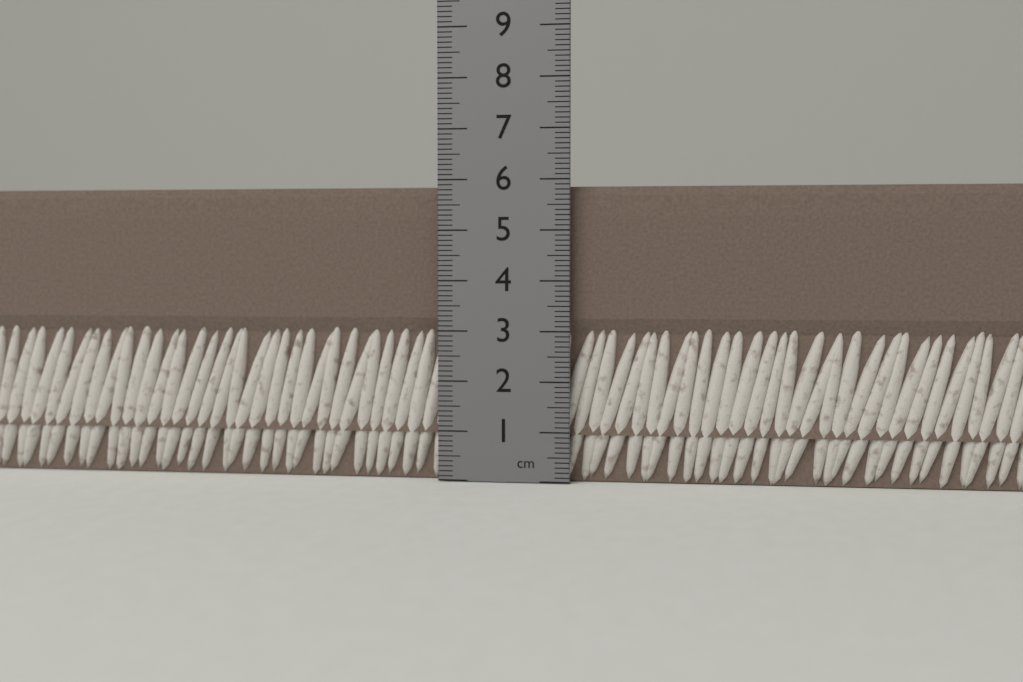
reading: 5.9 cm
